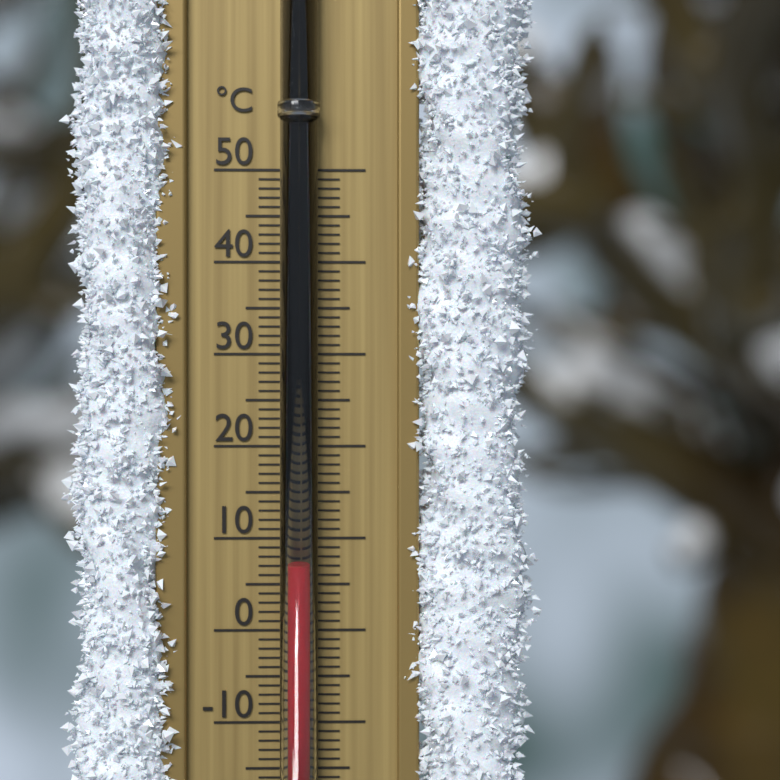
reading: 7 °C
